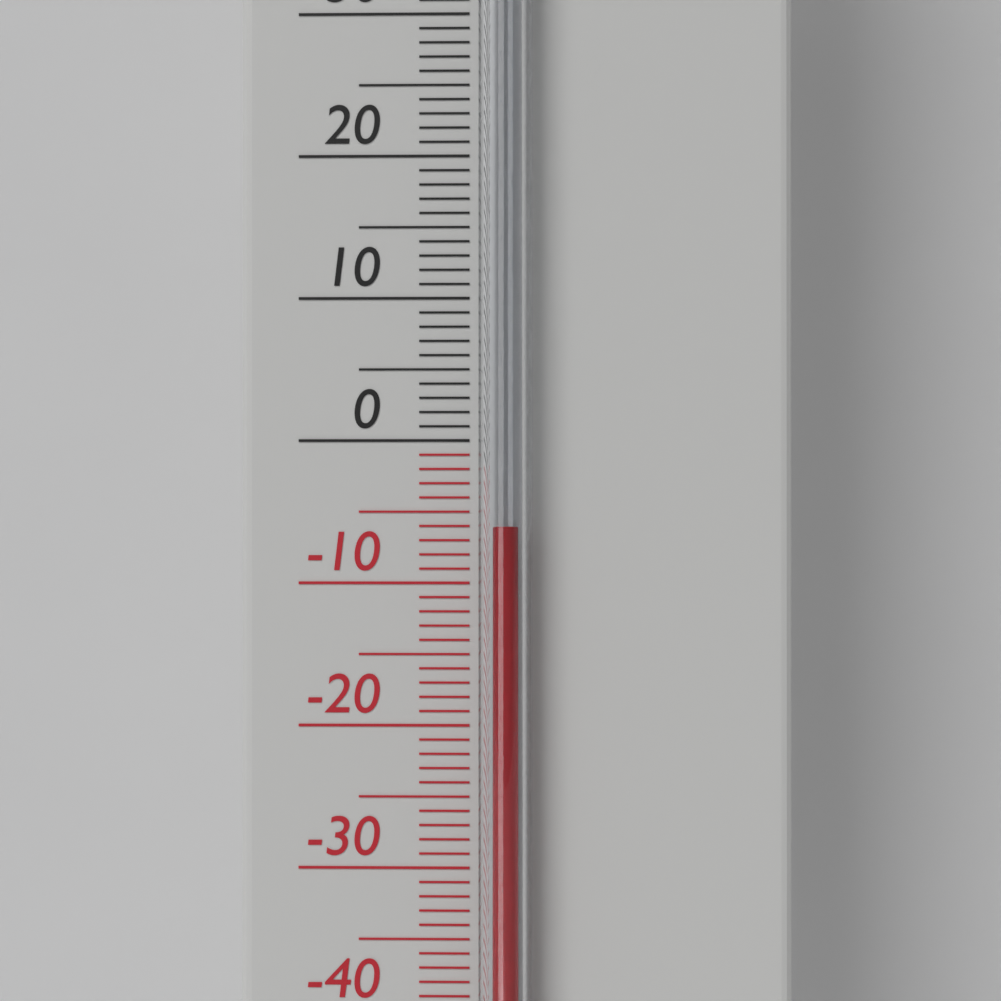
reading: -6 °C
